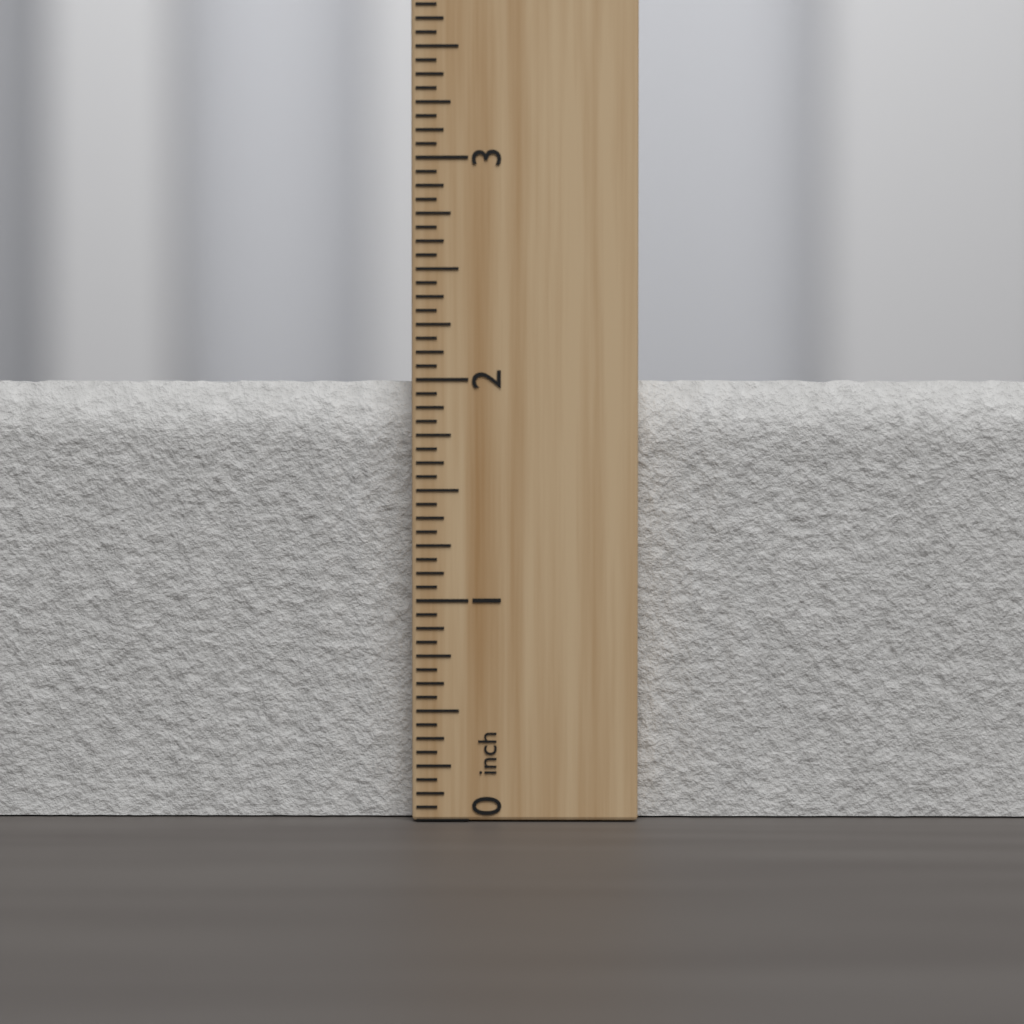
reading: 2.0000 inch
